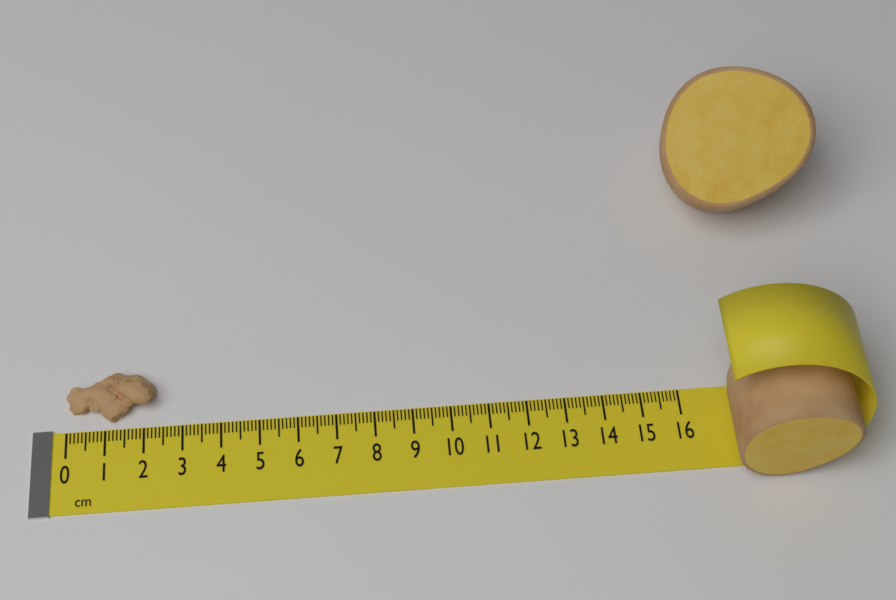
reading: 2.3 cm
